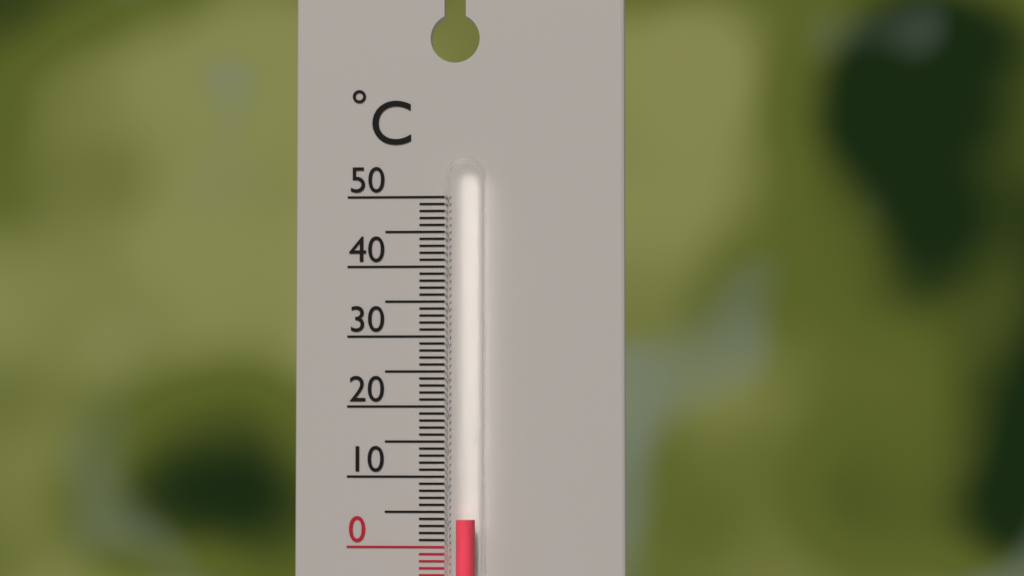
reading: 4 °C
